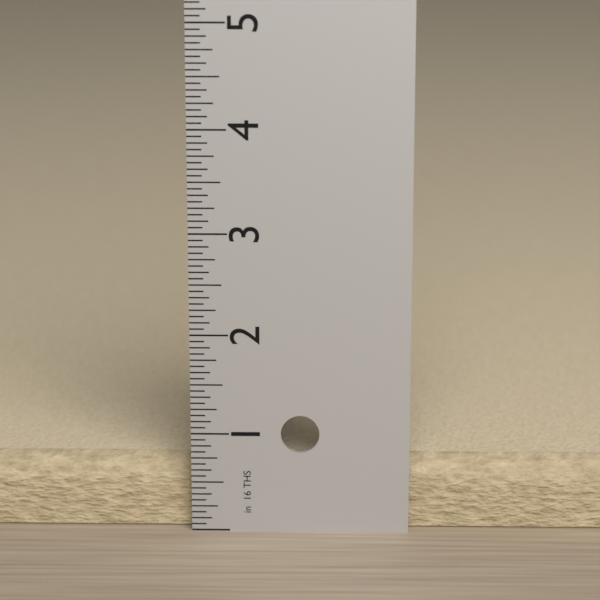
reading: 0.6875 in
